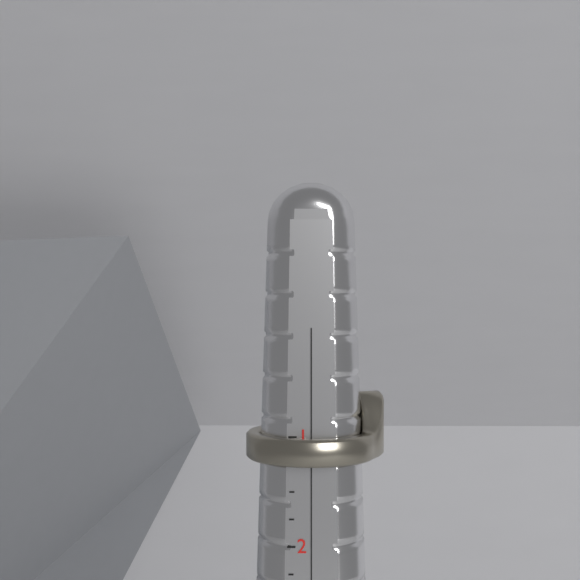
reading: 1.25 (no unit)
